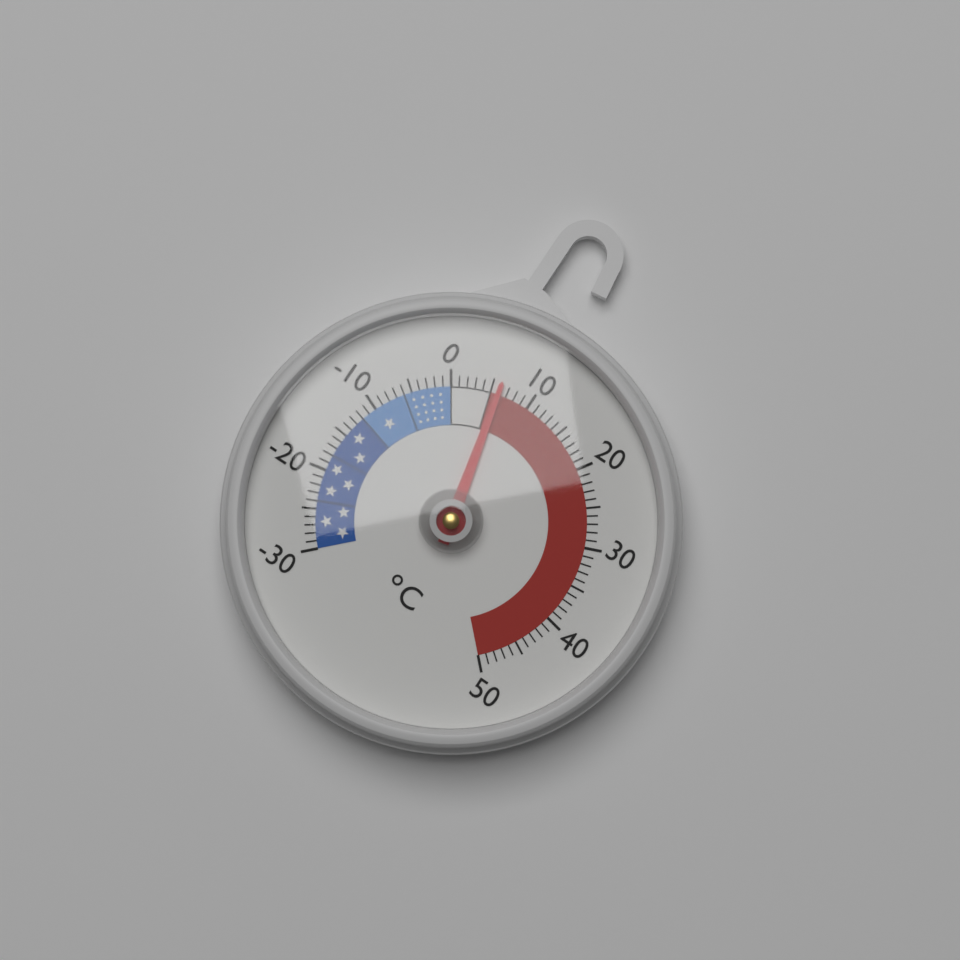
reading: 6 °C
